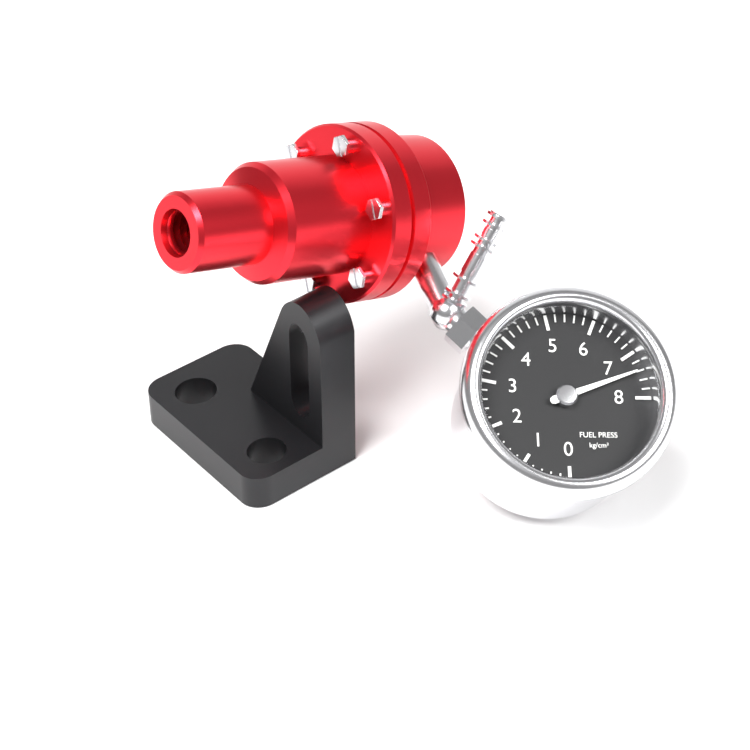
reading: 7.4 kg/cm²
